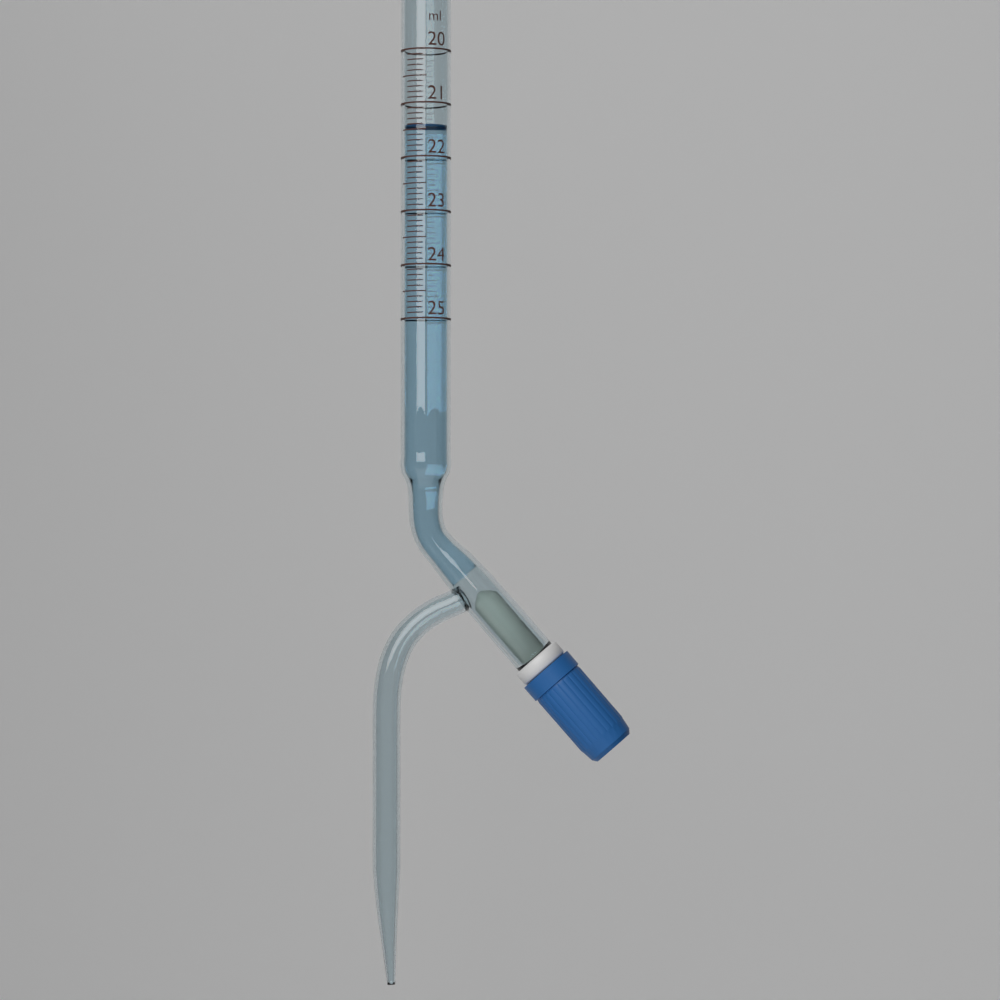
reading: 21.4 ml
